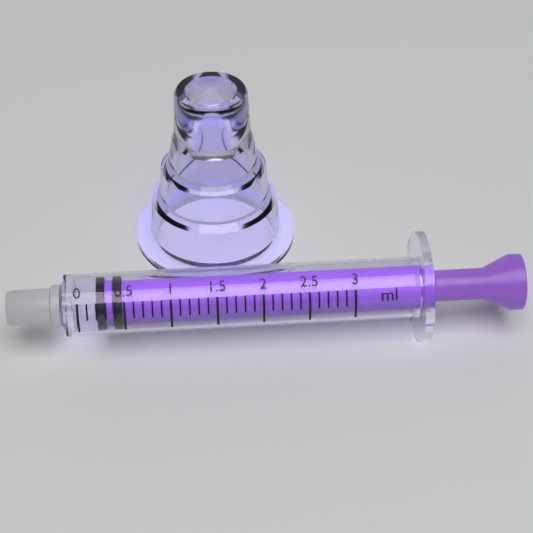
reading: 0.2 ml
